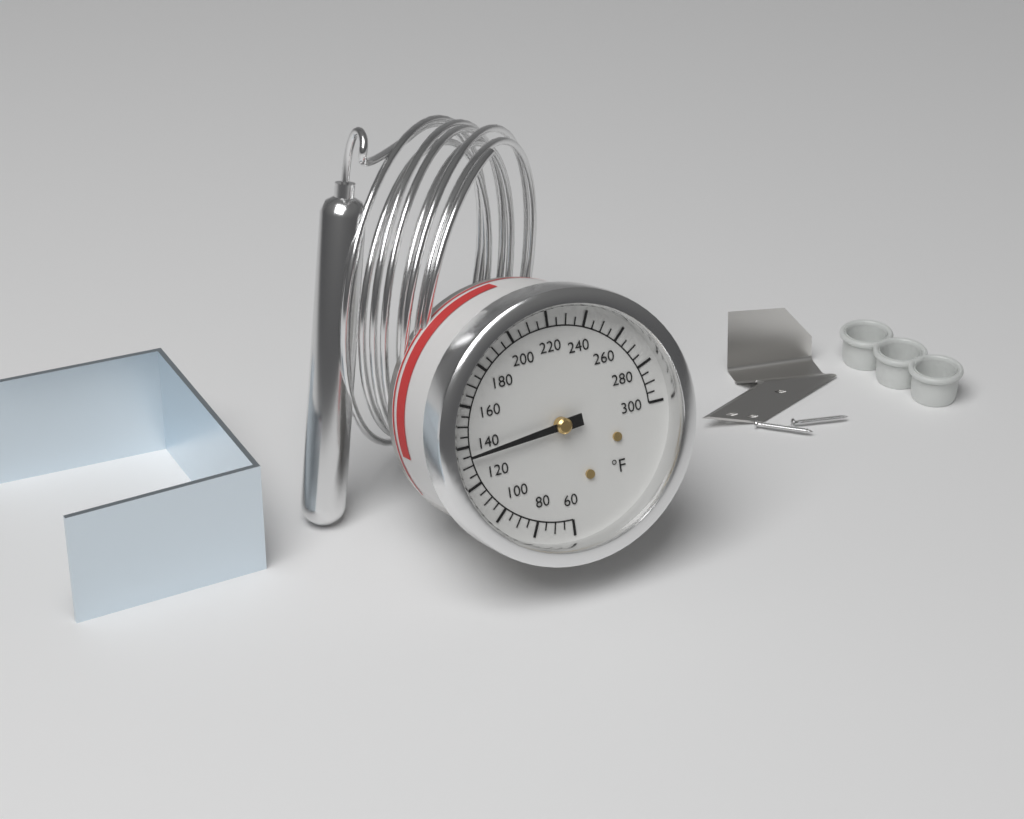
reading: 135 °F
